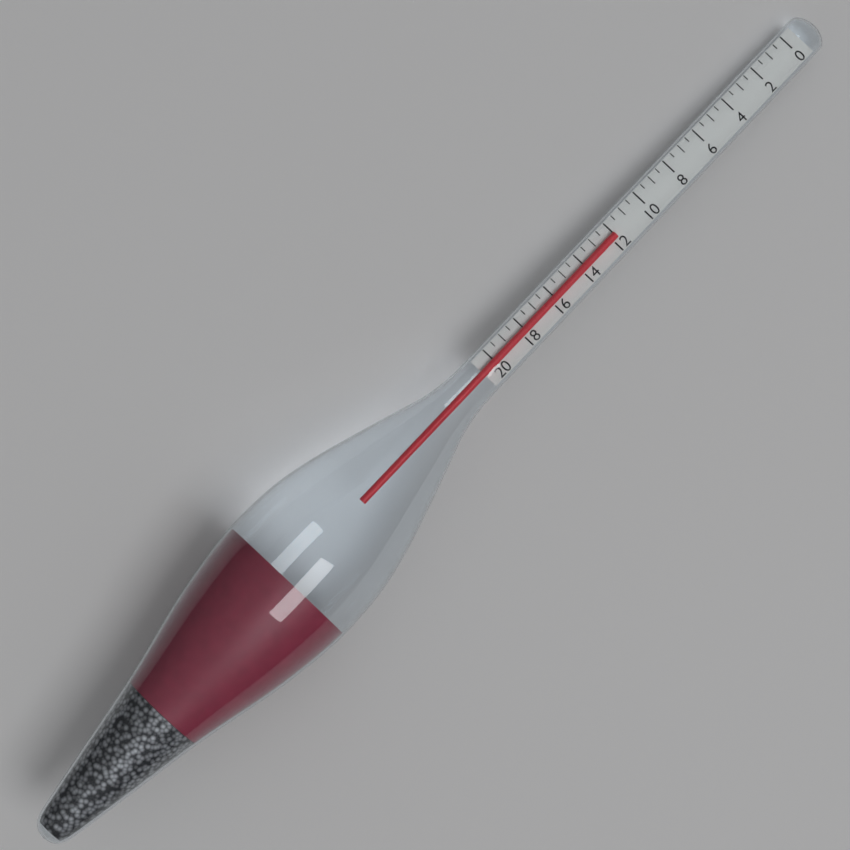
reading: 12.0 (no unit)
